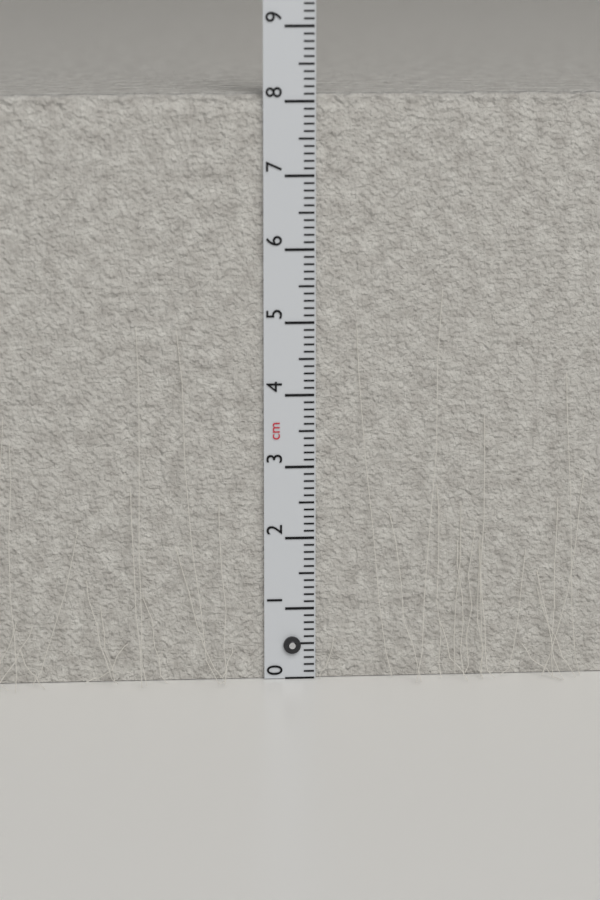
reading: 8.1 cm
